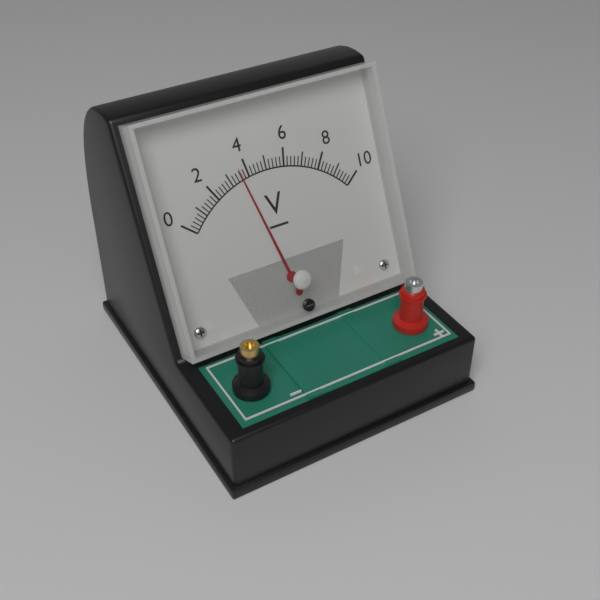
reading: 3.6 V
